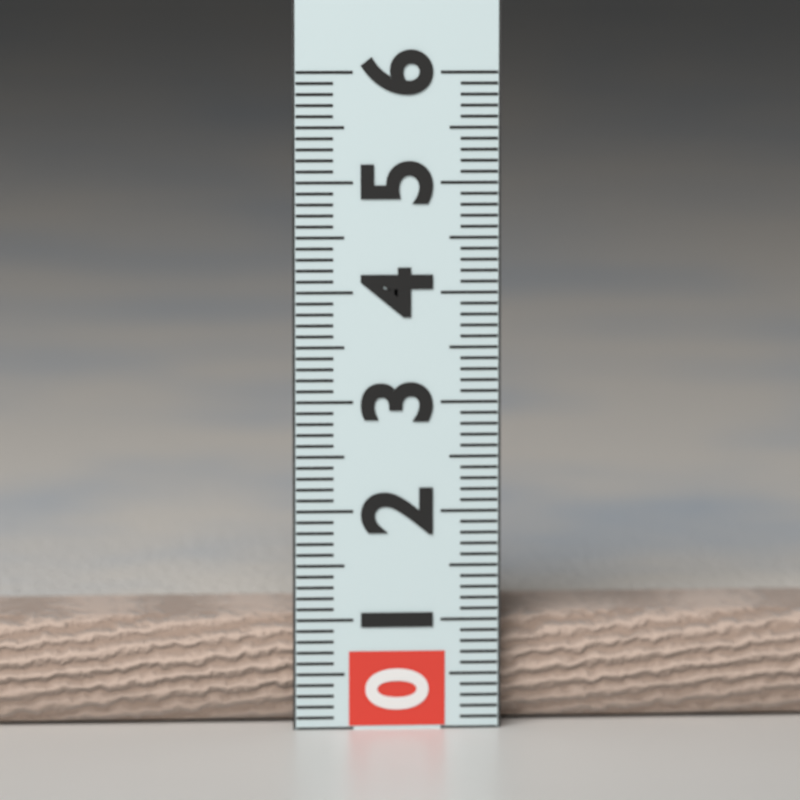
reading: 1.0 (no unit)
